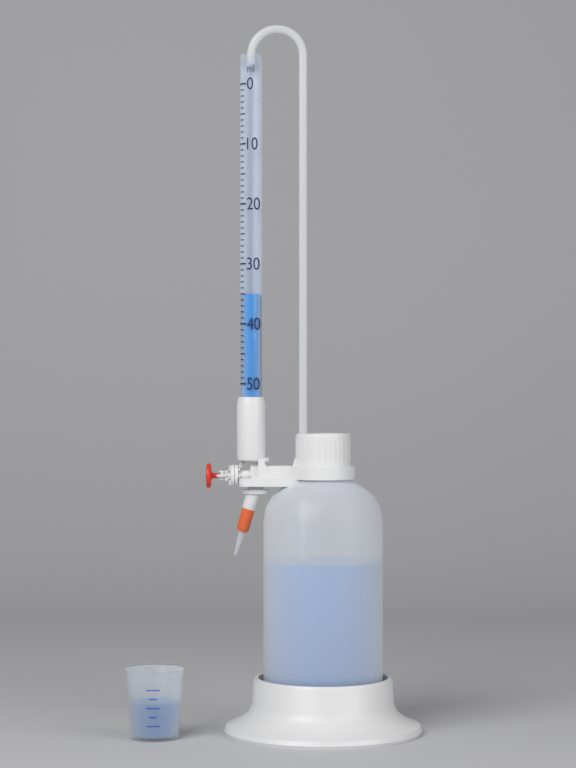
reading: 35 ml
